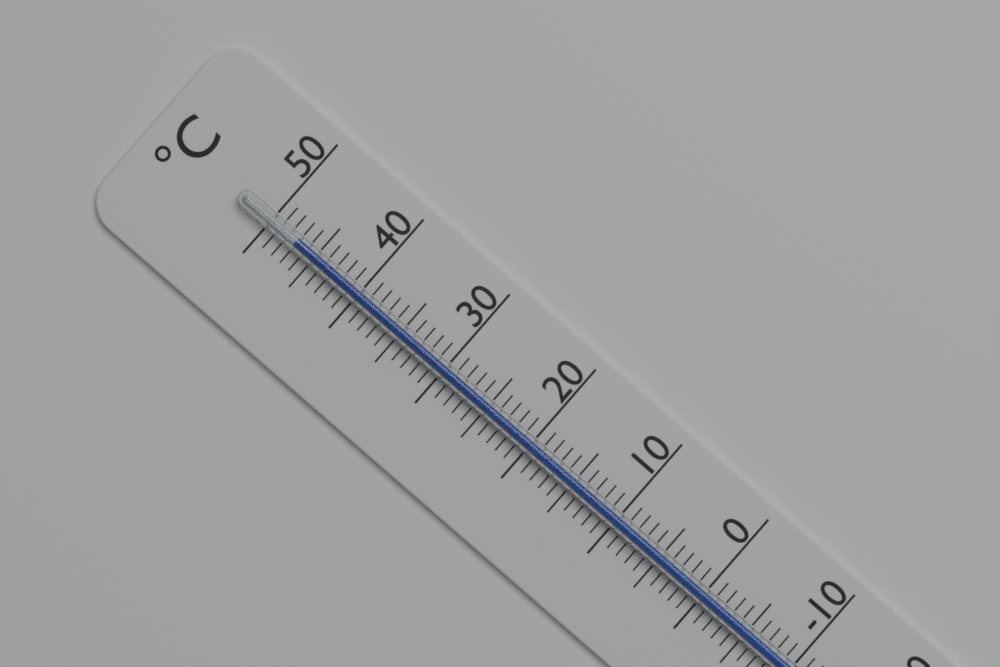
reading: 47 °C
